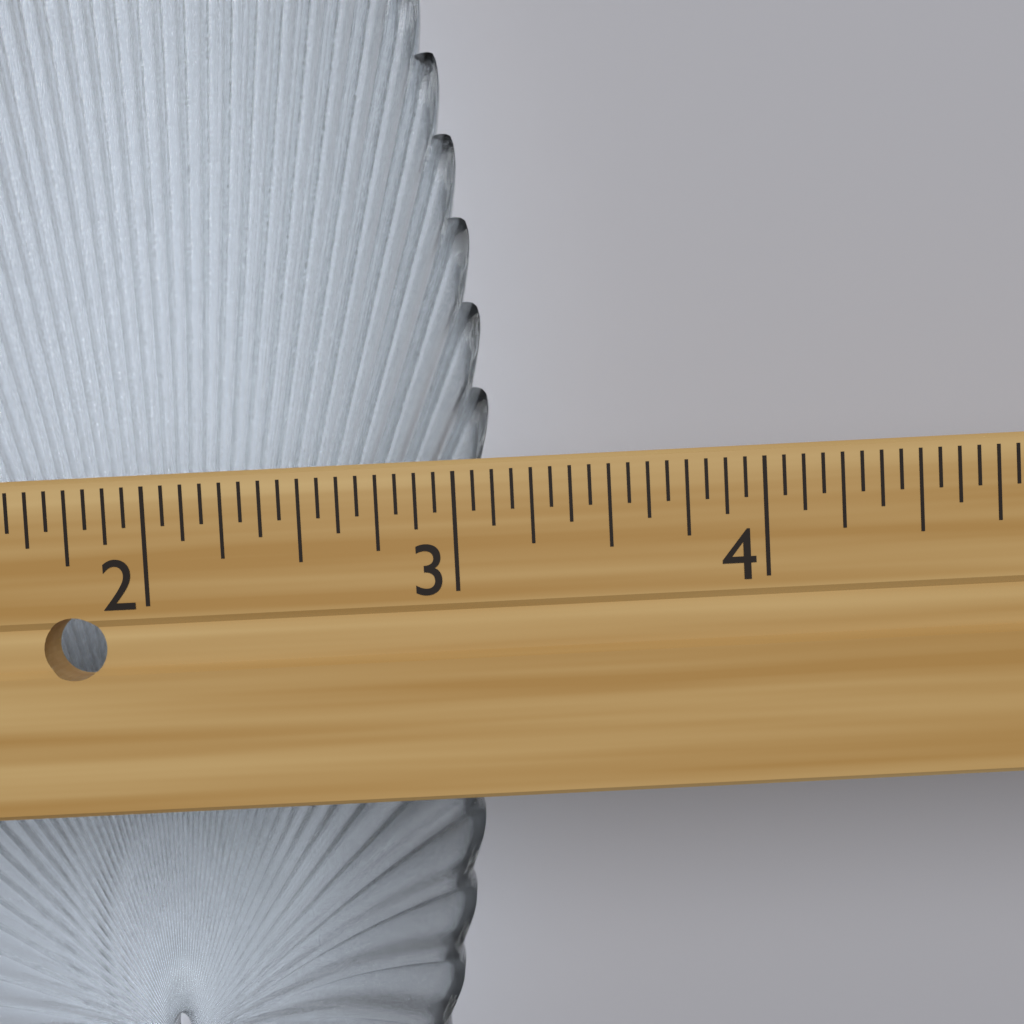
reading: 3.1250 in
